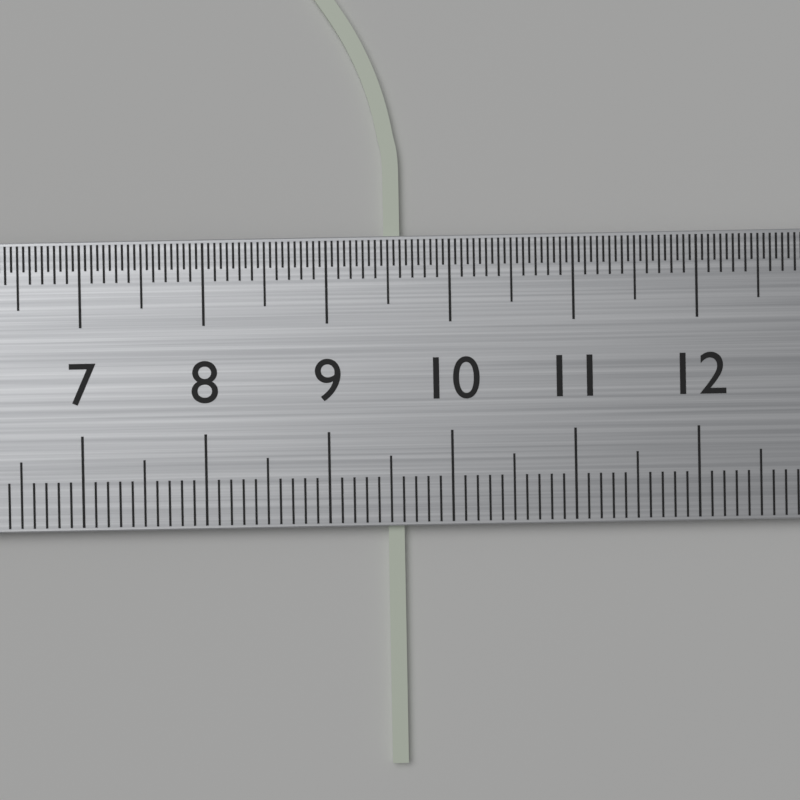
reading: 9.6 cm
